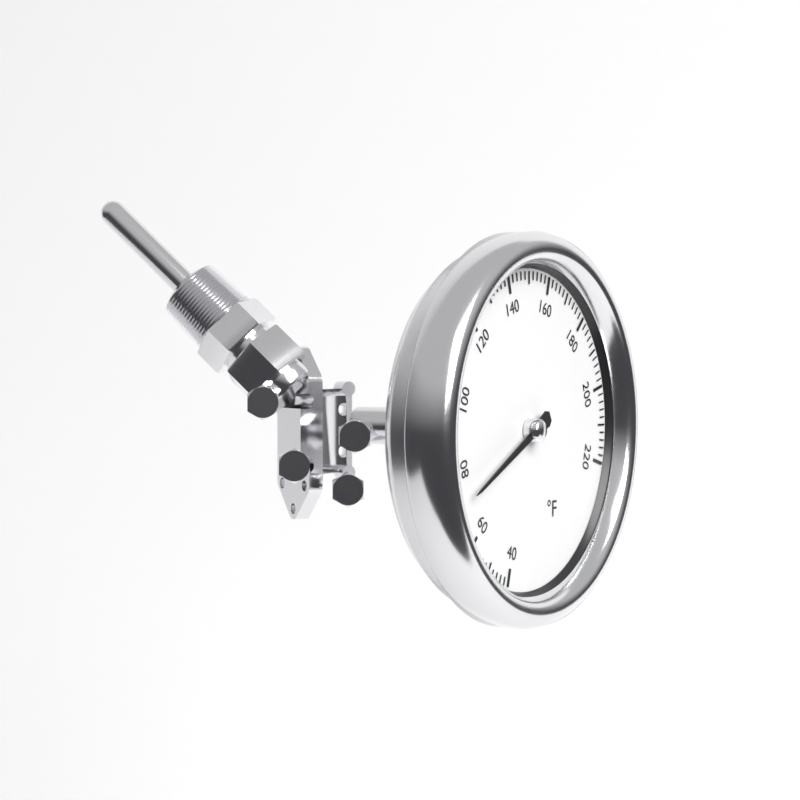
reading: 72 °F
